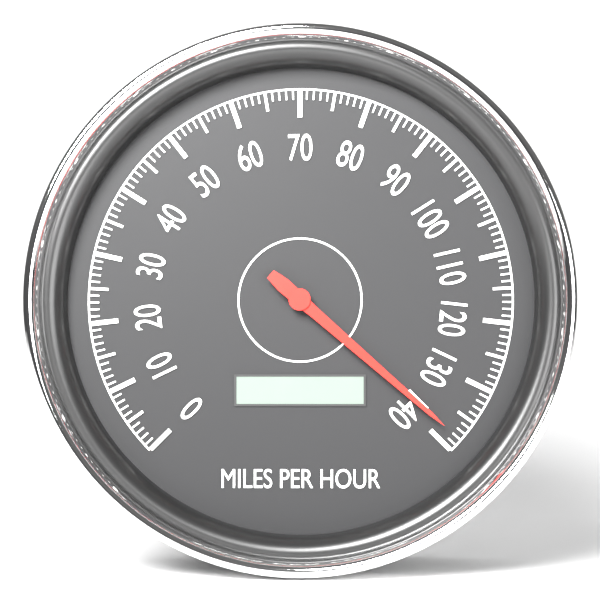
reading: 138 mph
